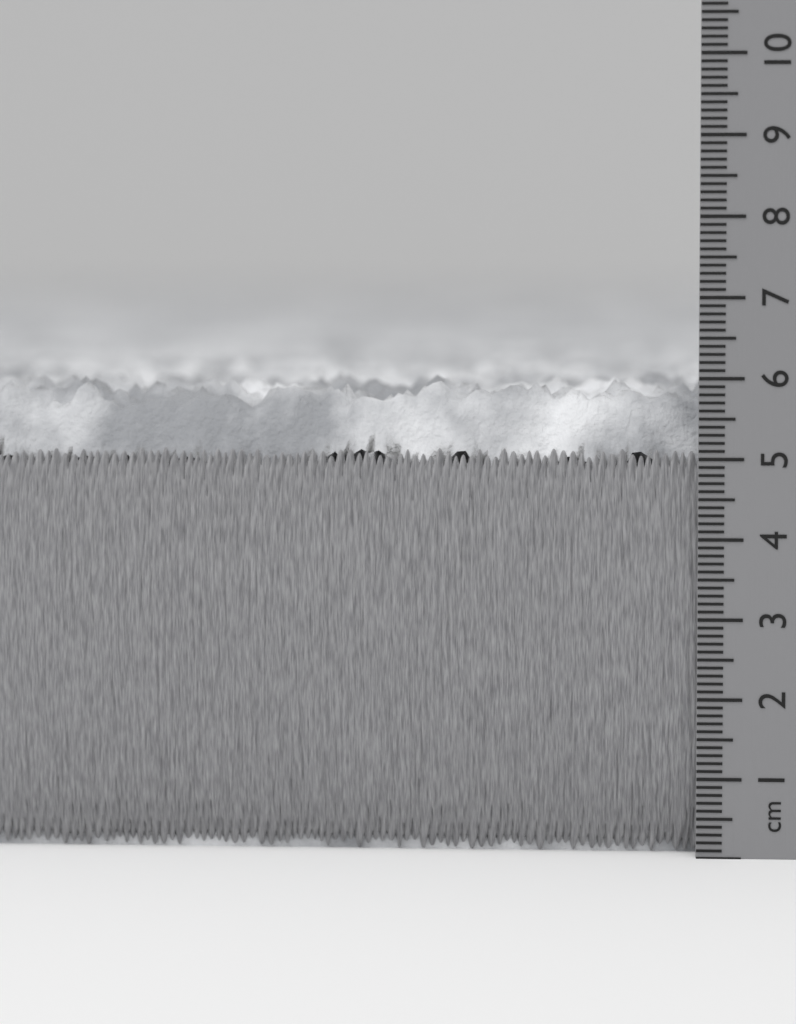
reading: 6.0 cm
